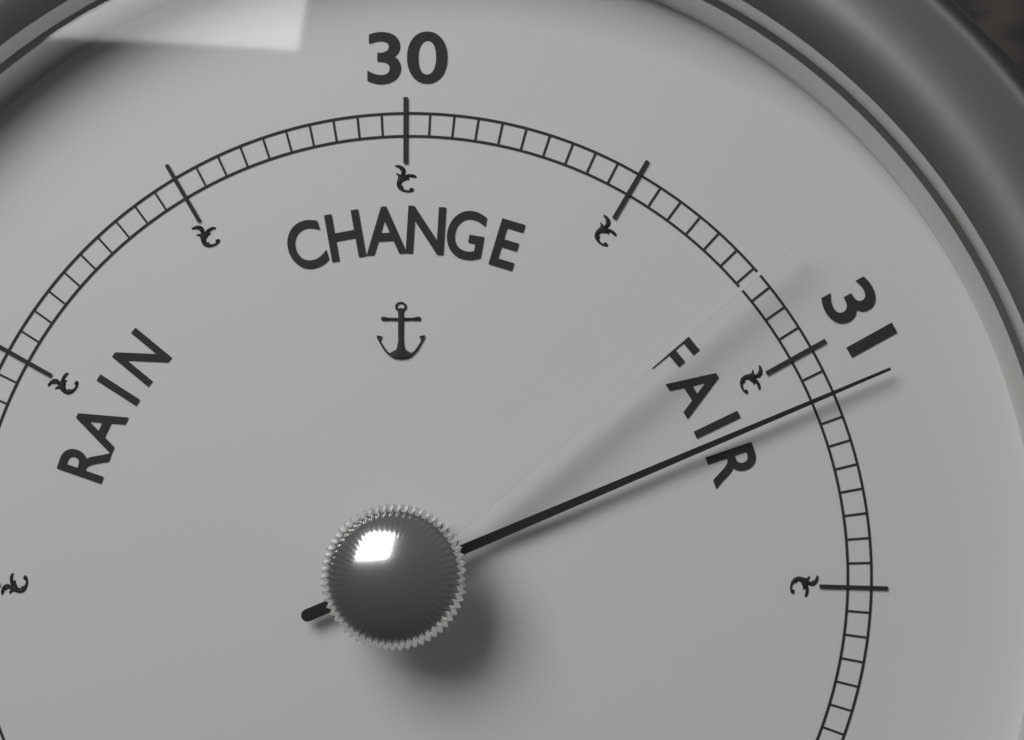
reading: 31.10 (no unit)
